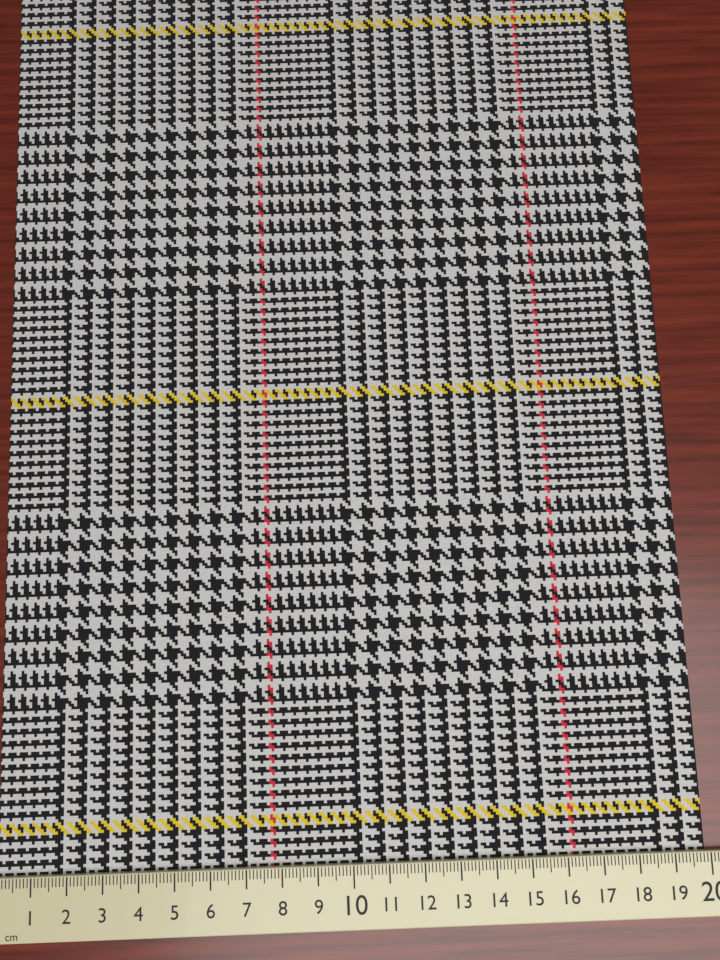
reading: 19.9 cm
